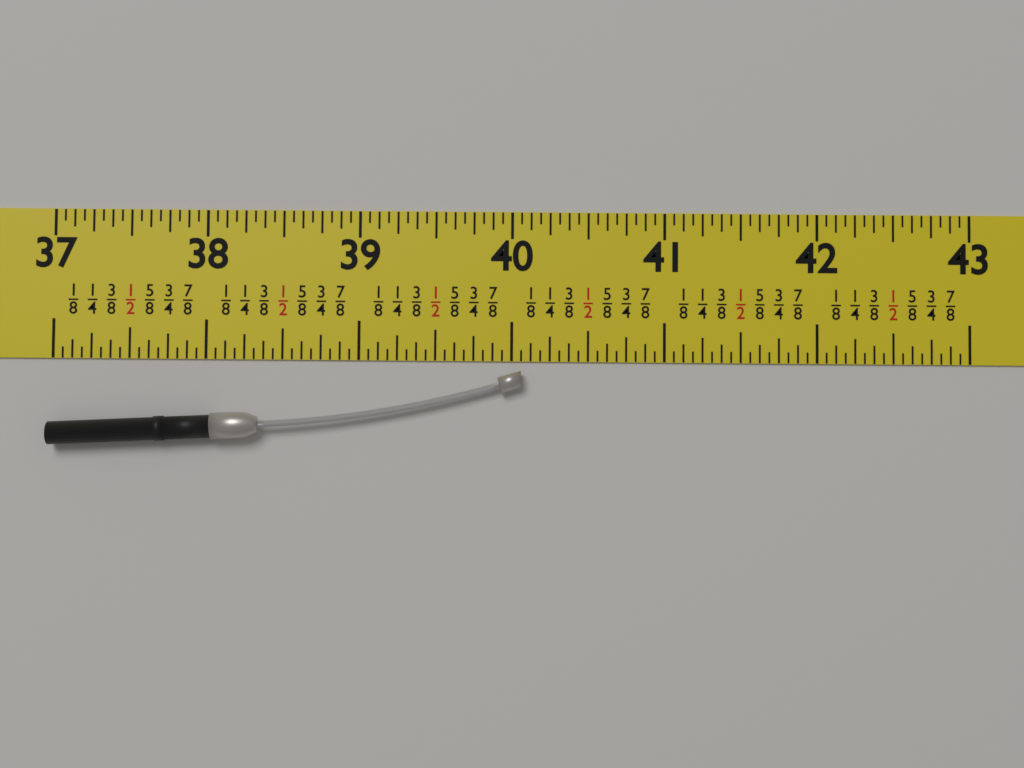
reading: 40.0625 in
